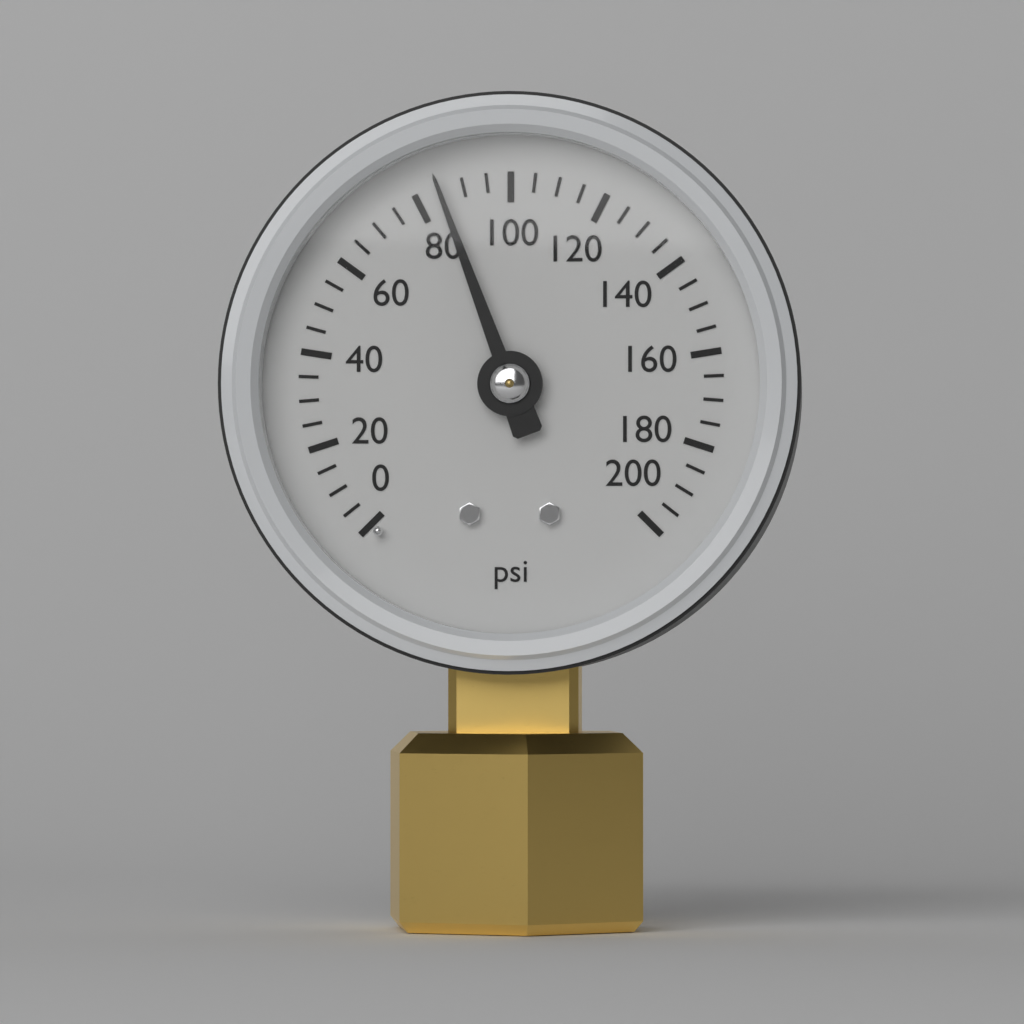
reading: 85 psi
